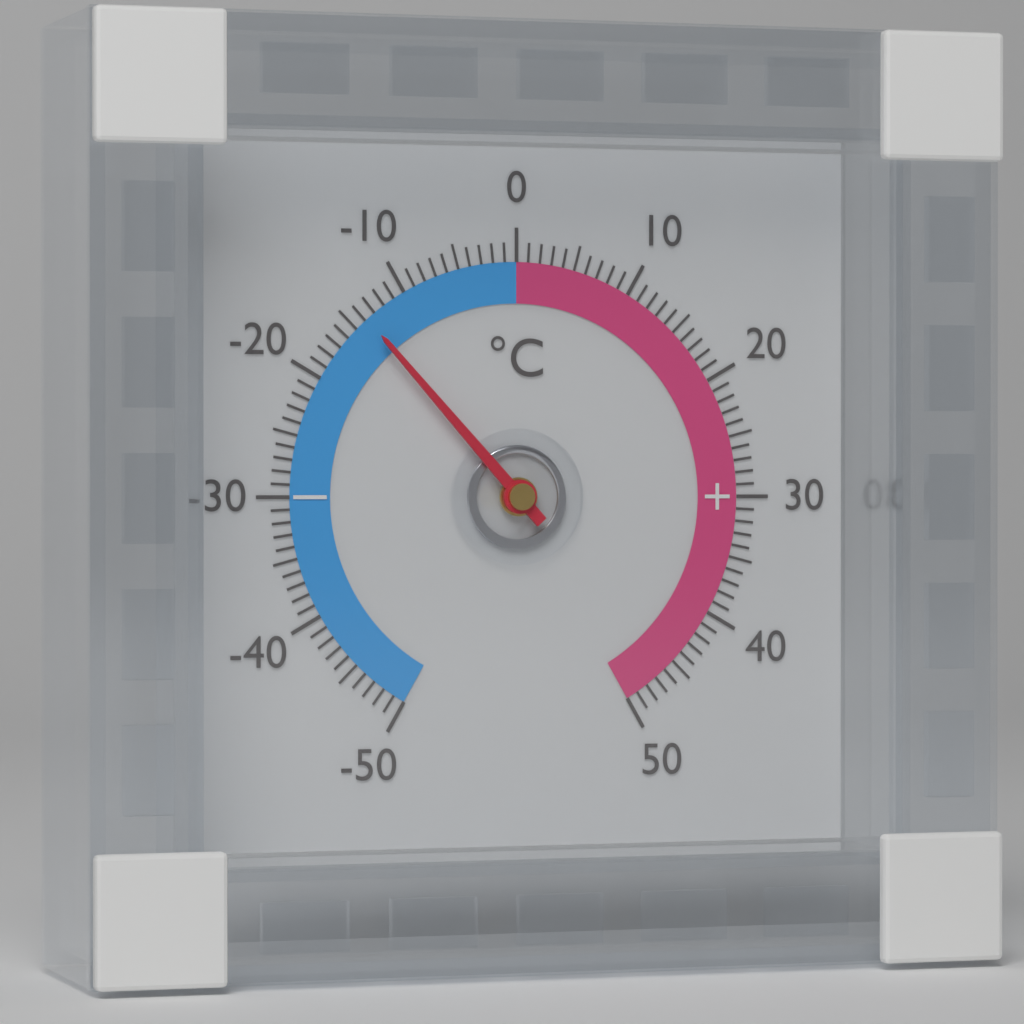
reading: -14 °C
